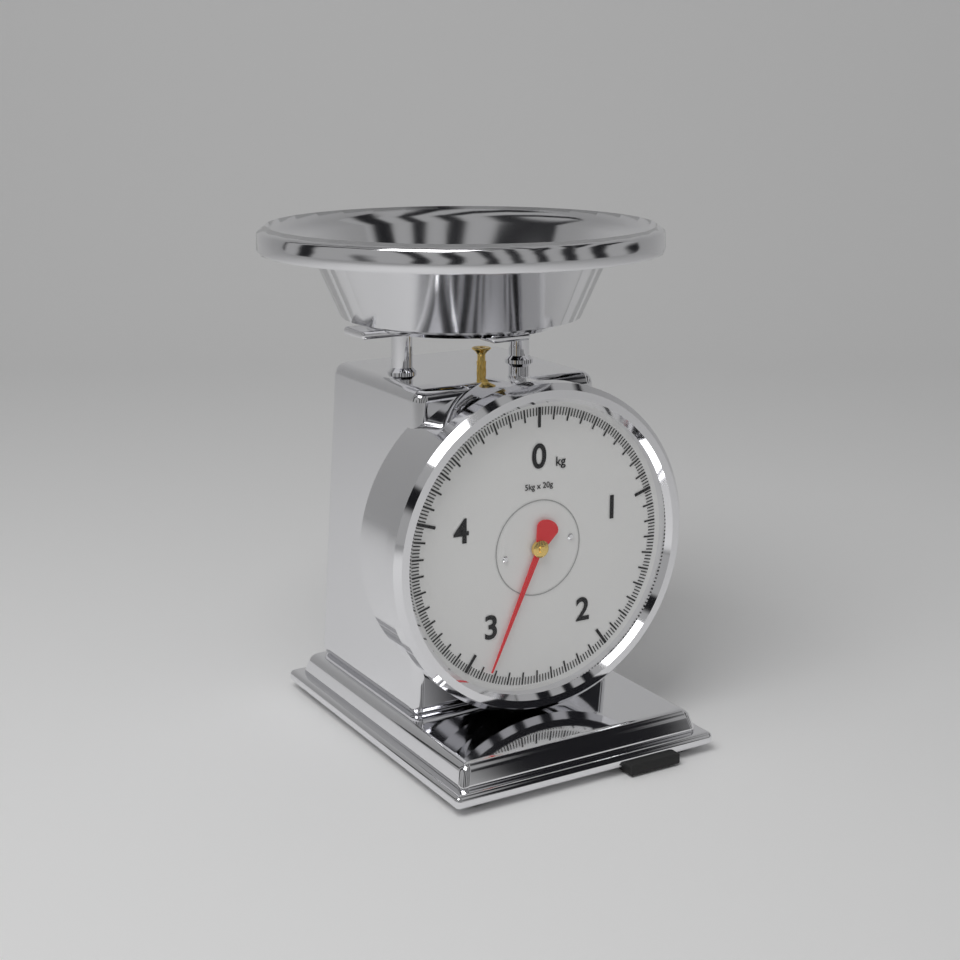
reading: 2.84 kg
